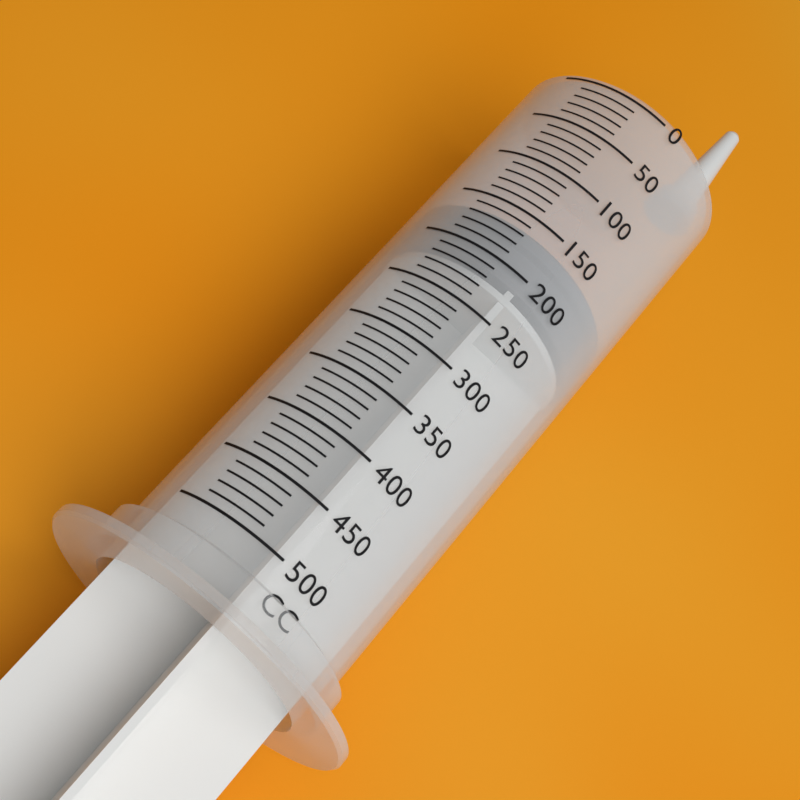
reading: 160 cc
